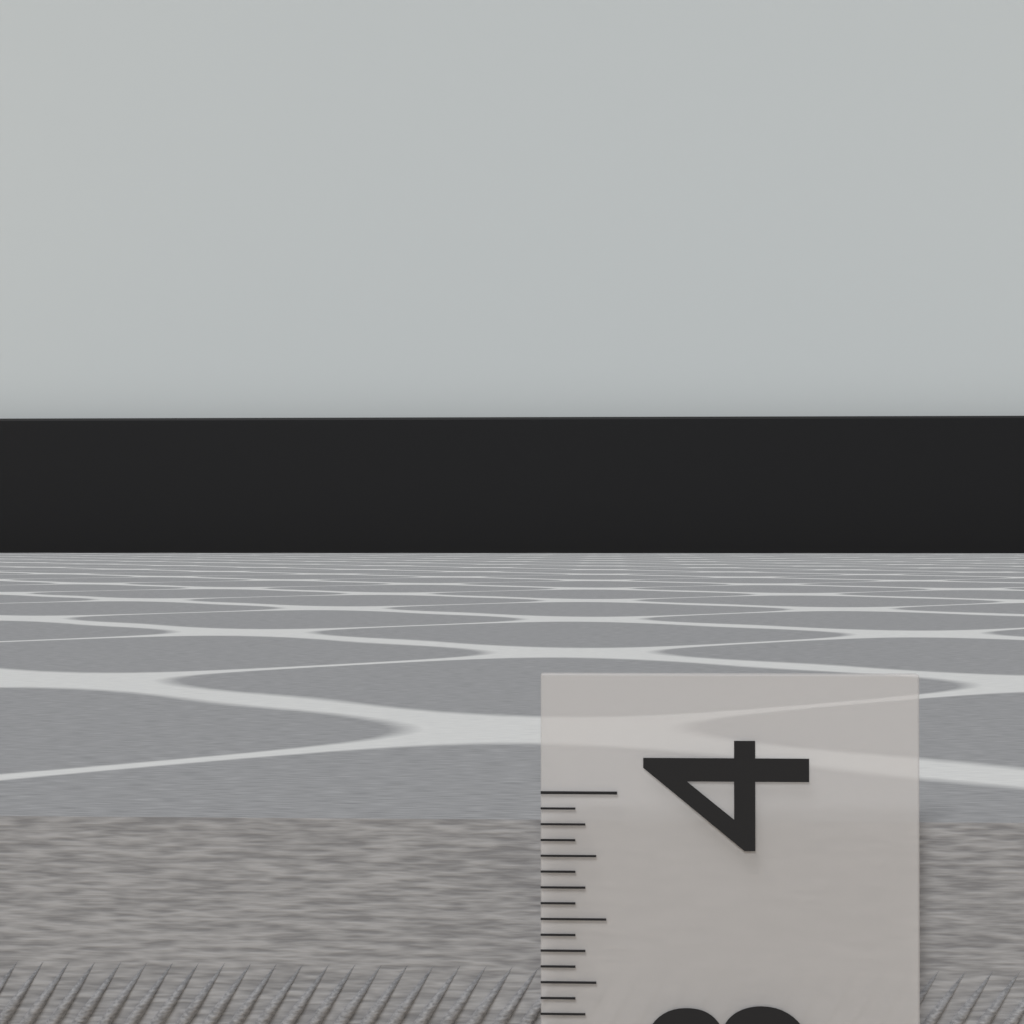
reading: 3.8750 (no unit)
